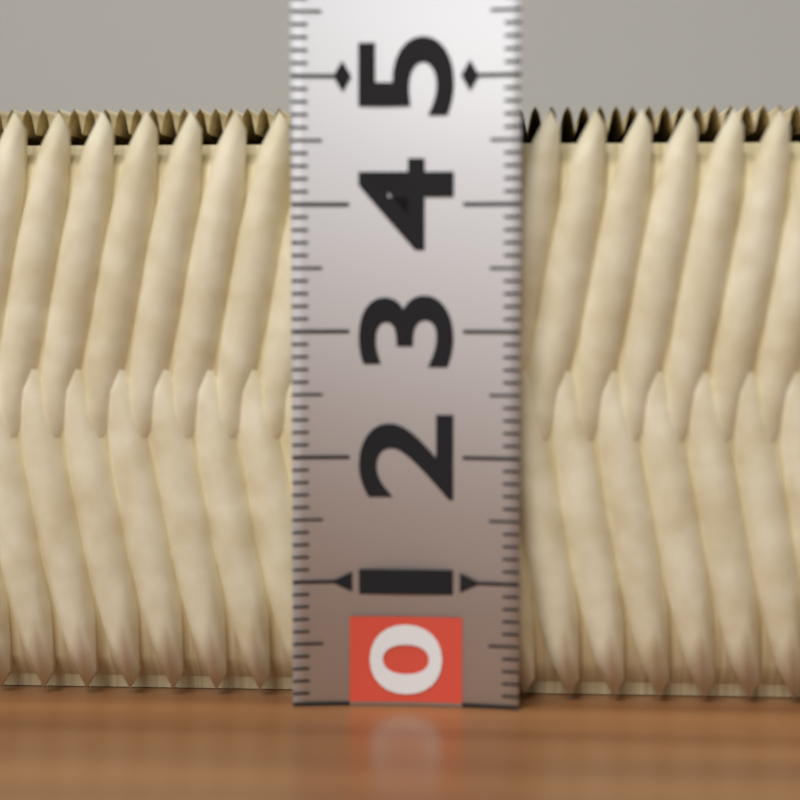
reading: 4.8 (no unit)
